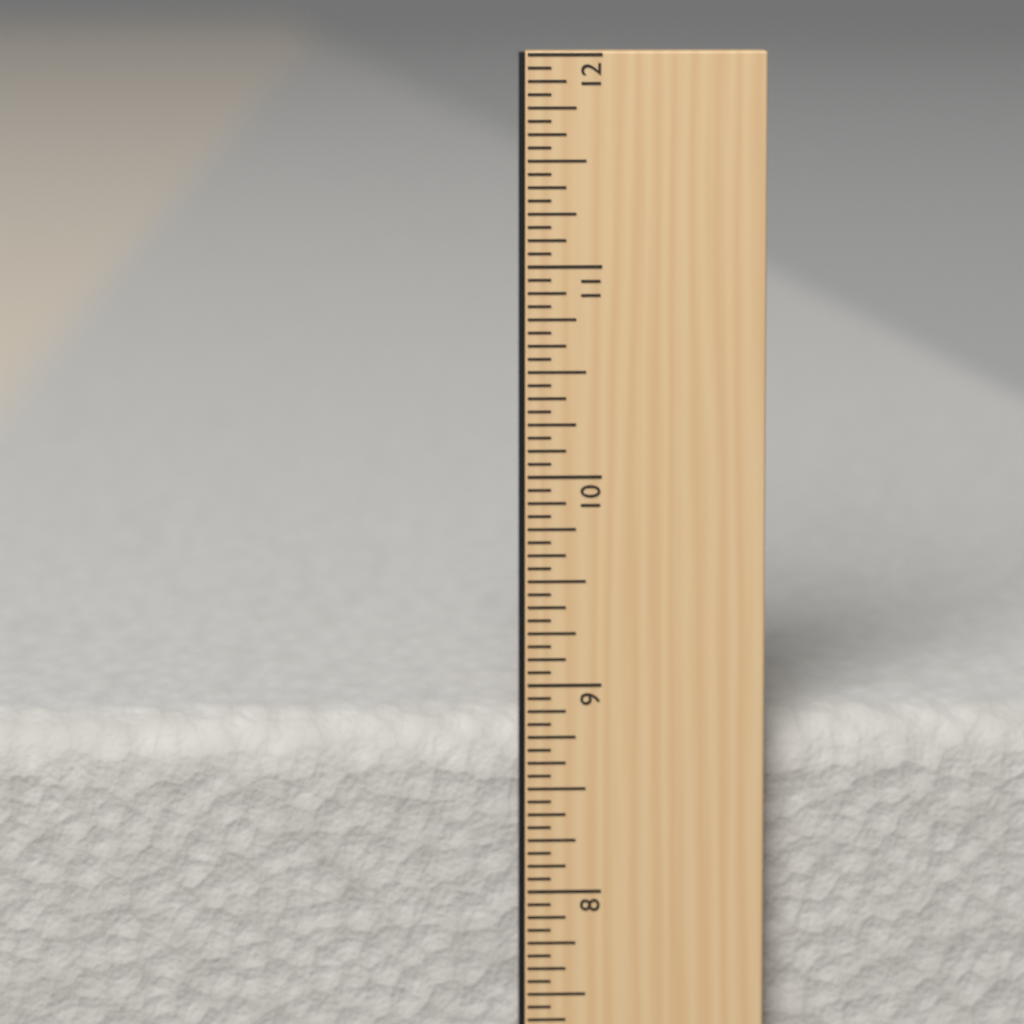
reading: 8.8125 in
